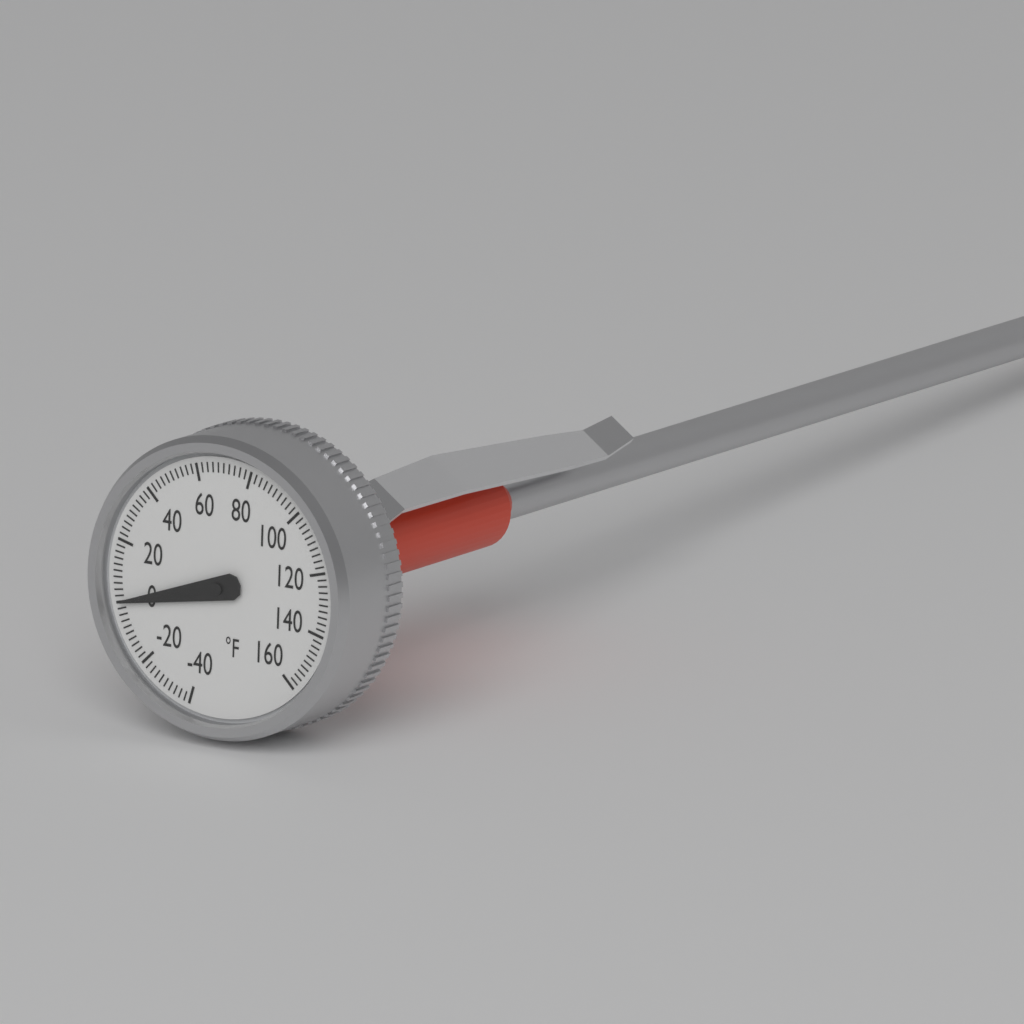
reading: 0 °F
